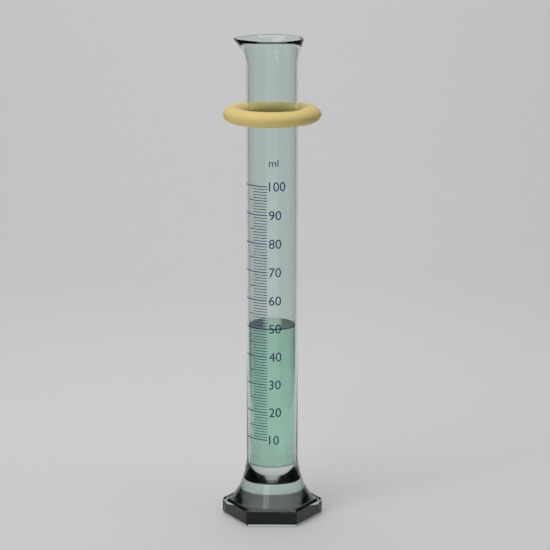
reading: 50 ml
